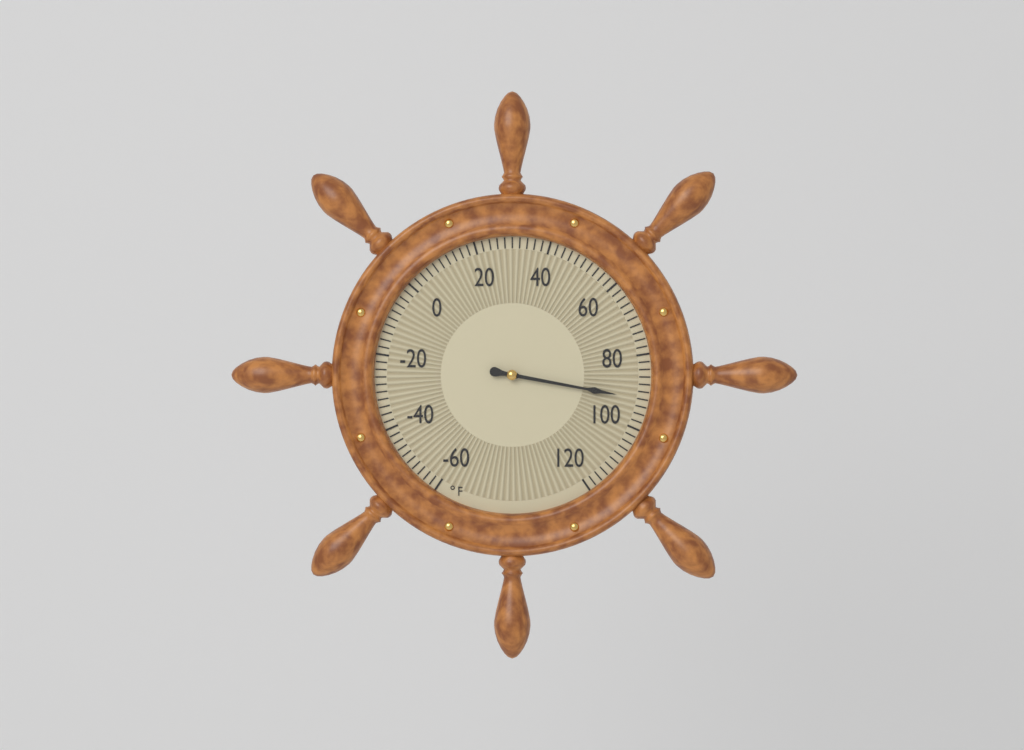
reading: 92 °F
